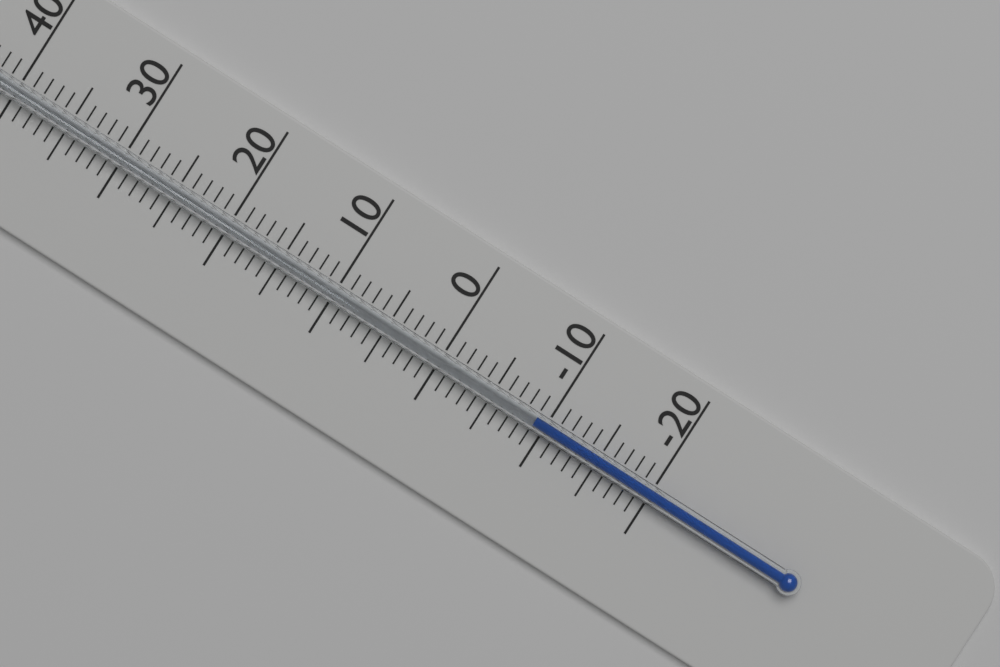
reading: -9 °C
